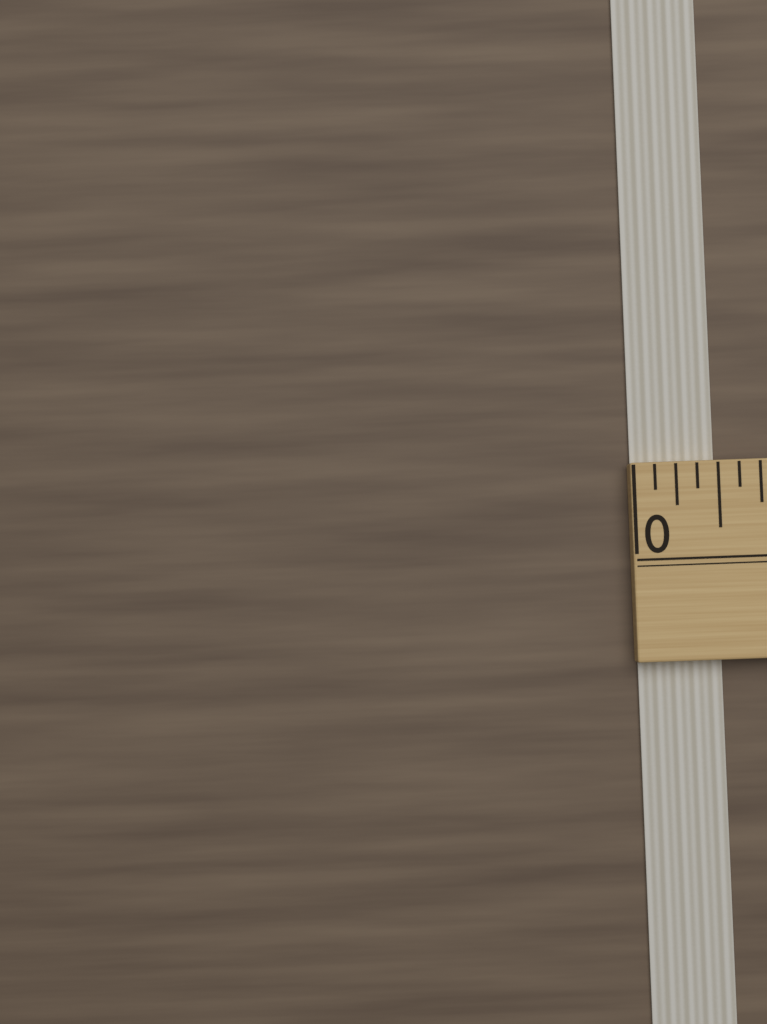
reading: 0.500 (no unit)
